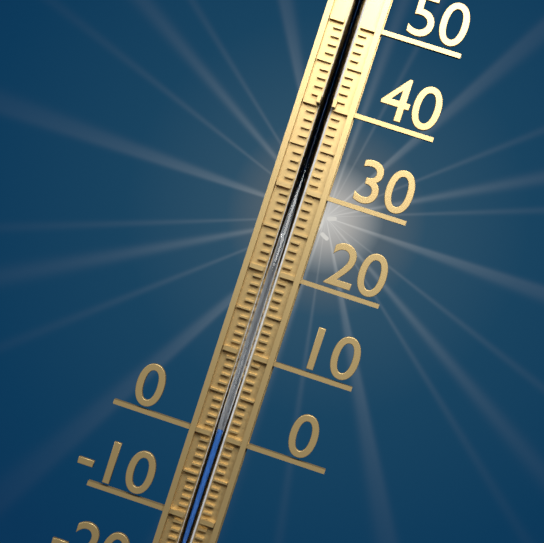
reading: 1 °C
